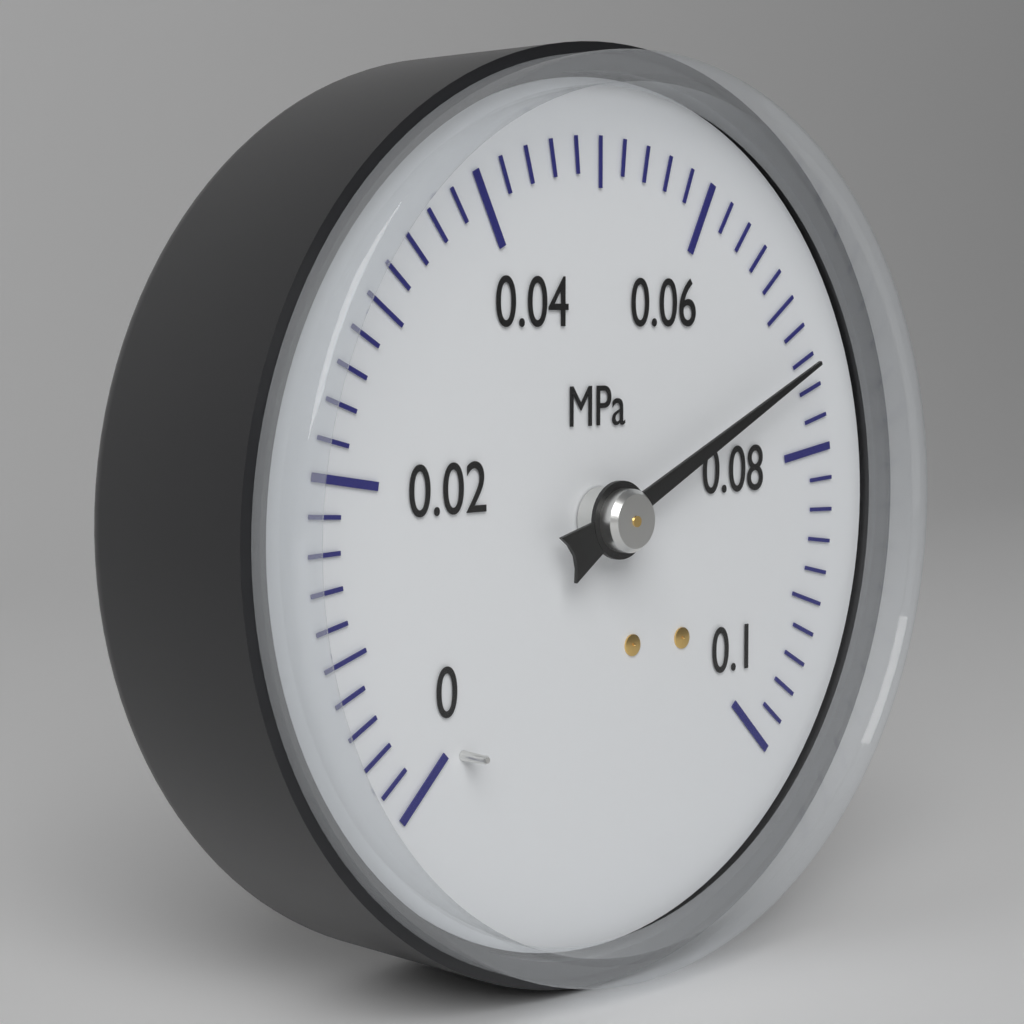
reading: 0.074 MPa
